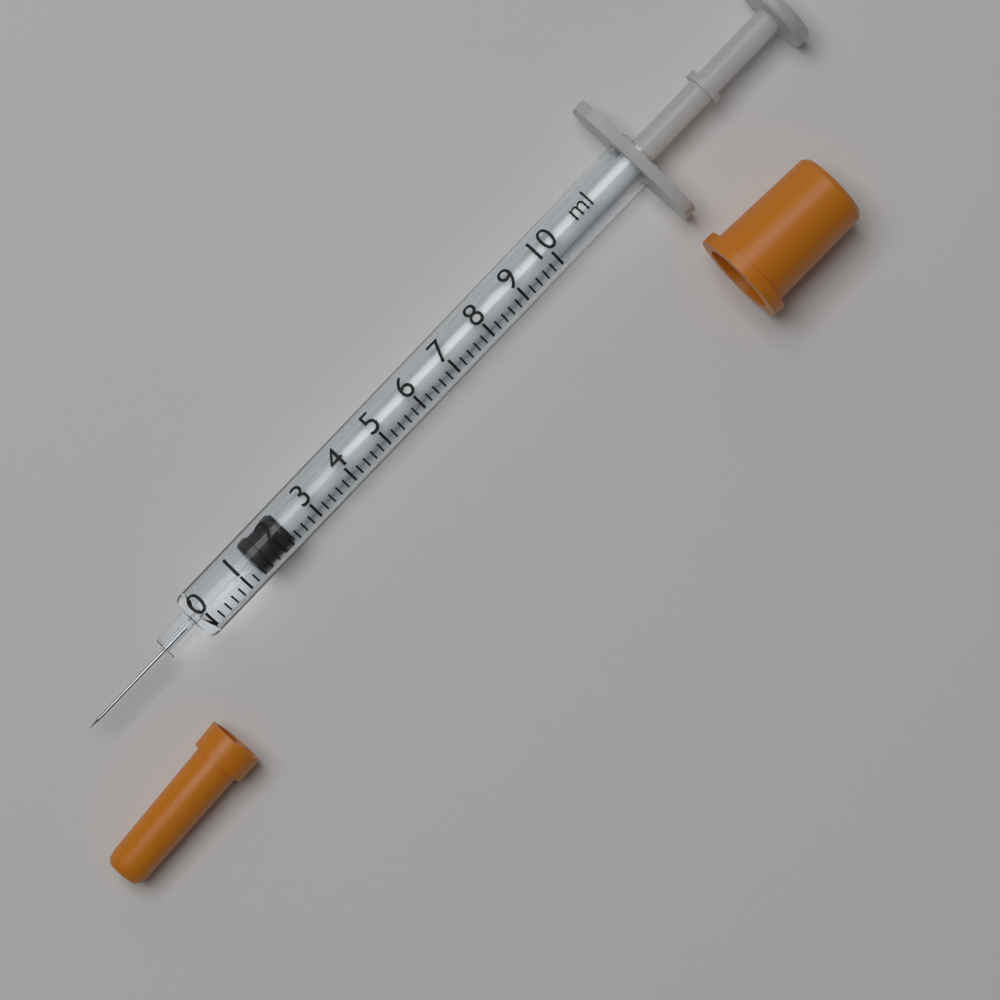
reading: 1.4 ml
